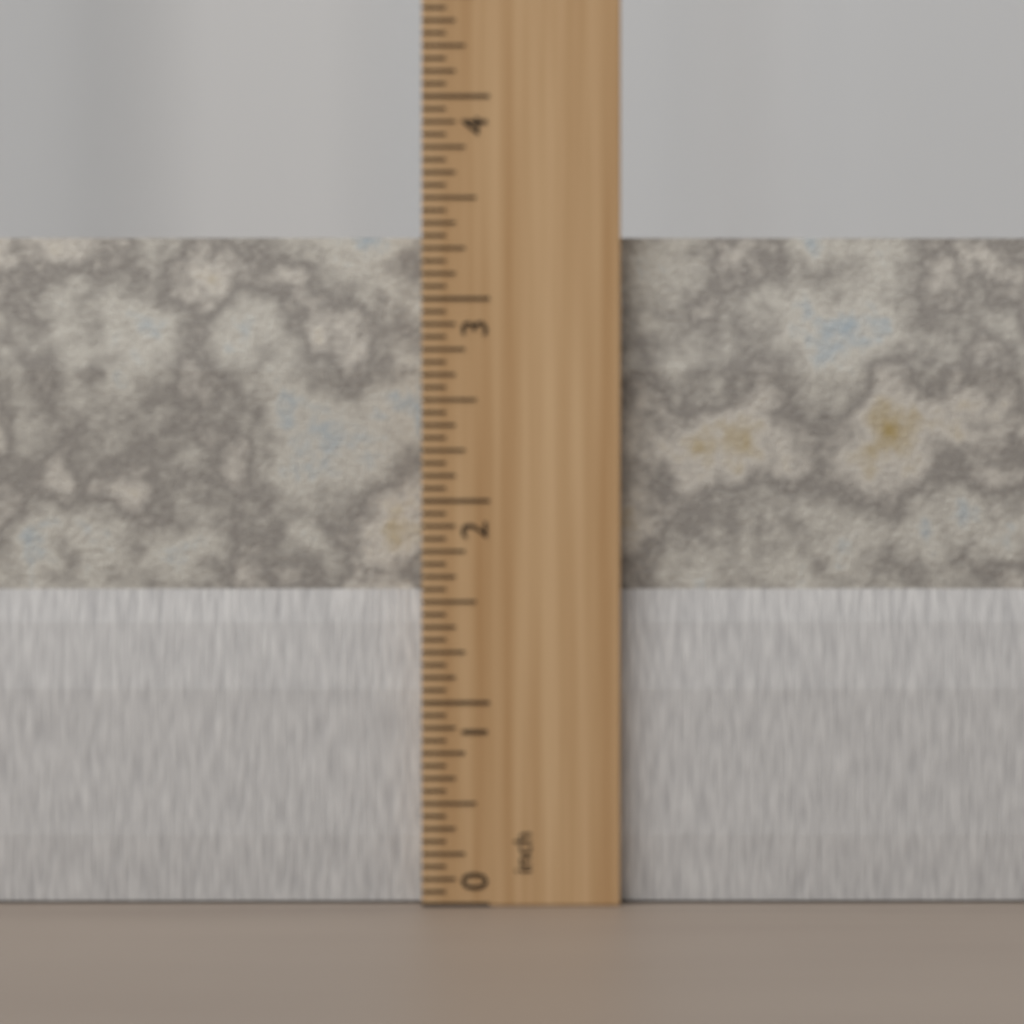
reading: 3.3125 inch
